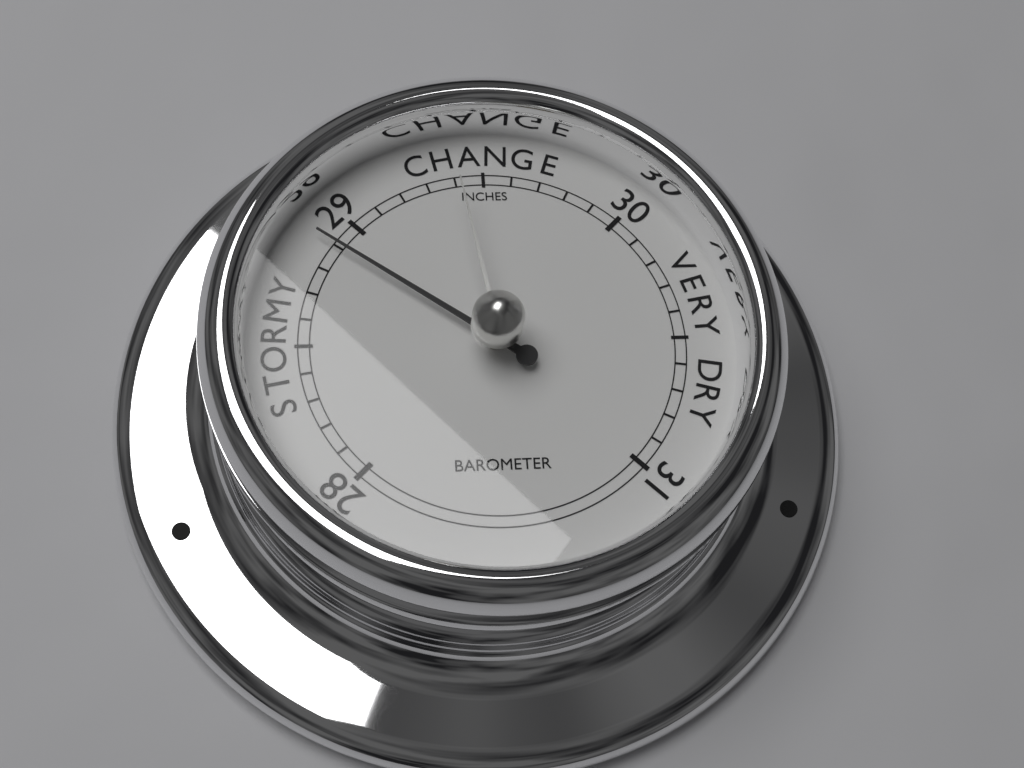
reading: 28.9 inHg
